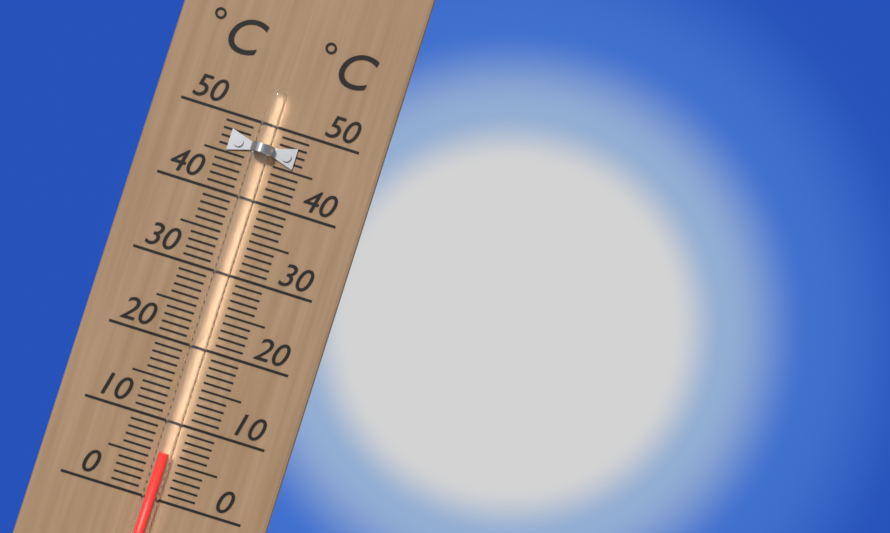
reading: 6 °C
